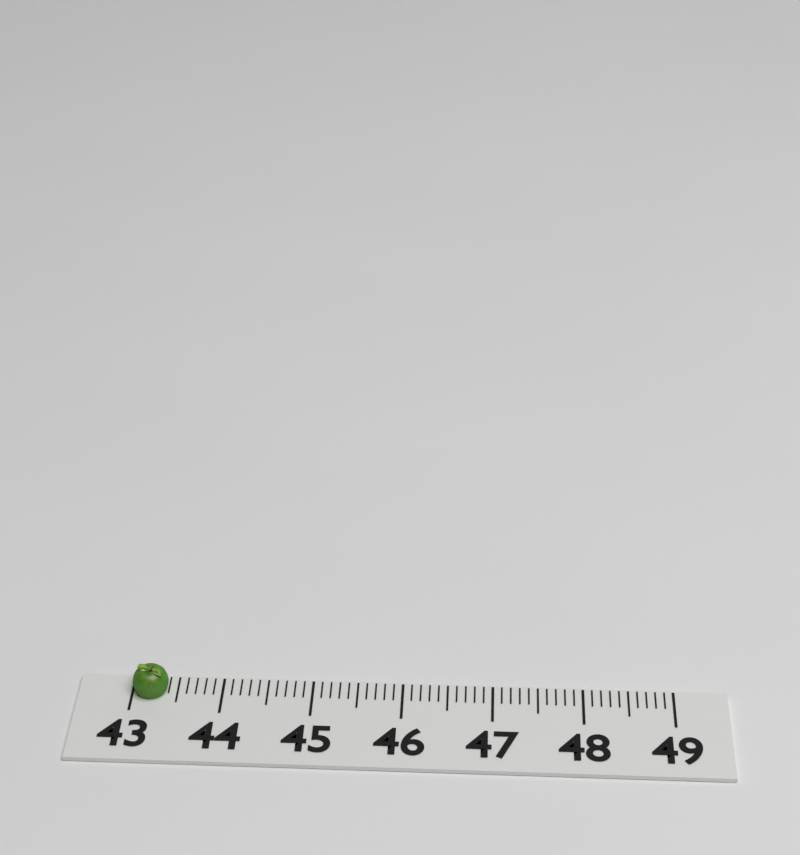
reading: 43.4 (no unit)
